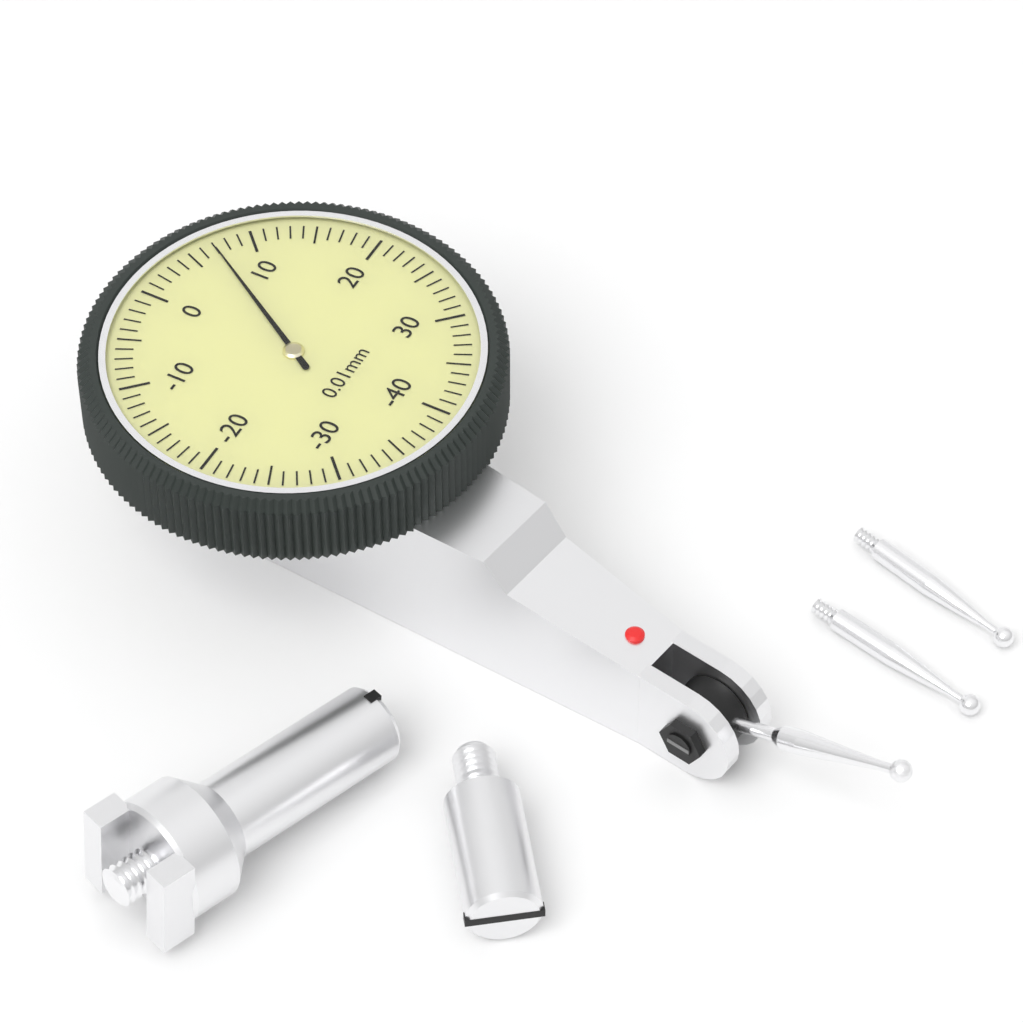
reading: 7 0.01mm
